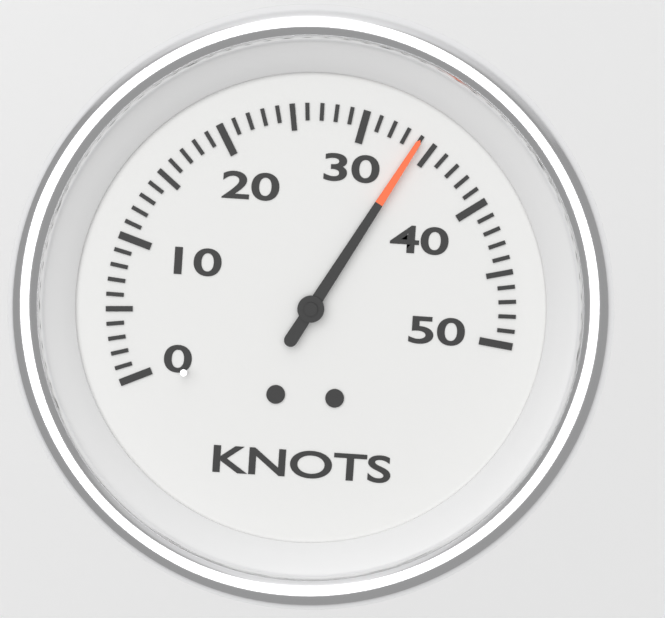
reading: 34 knots
